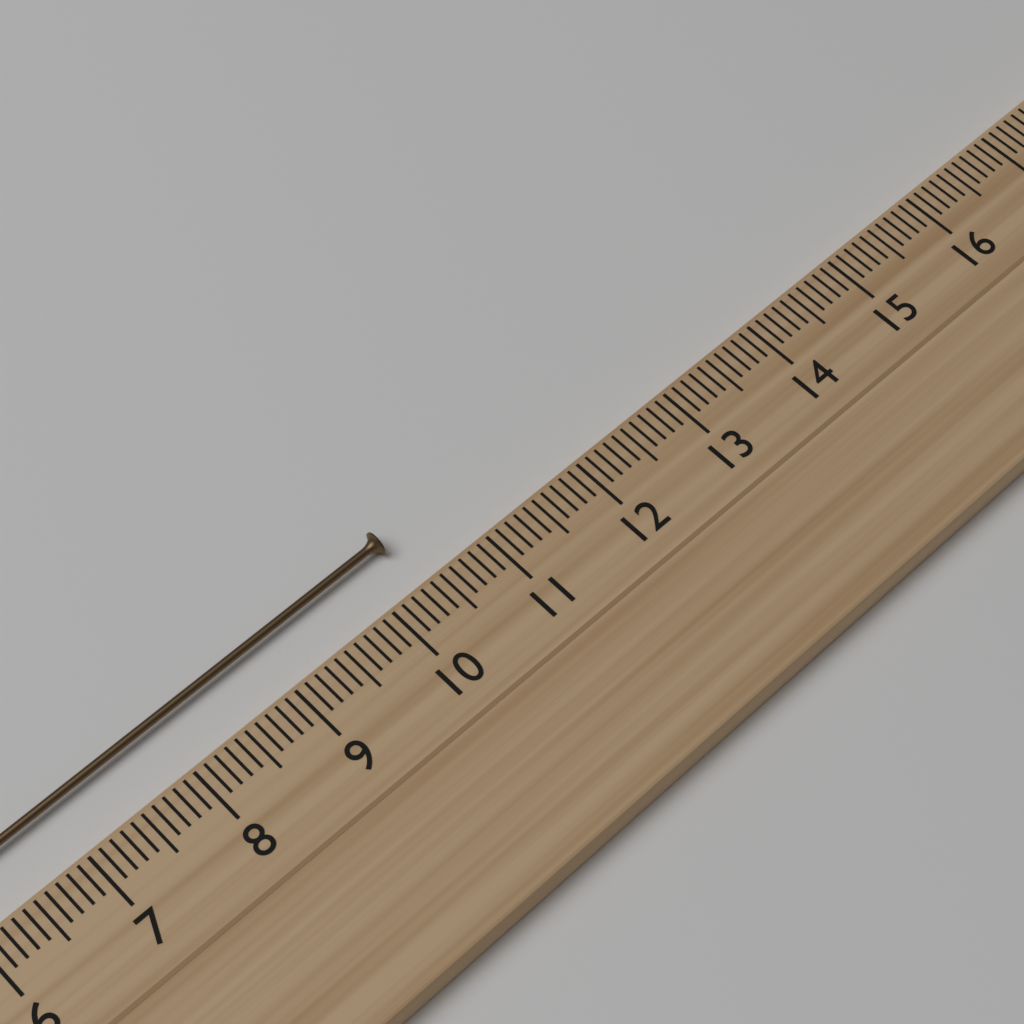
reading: 10.4 cm
